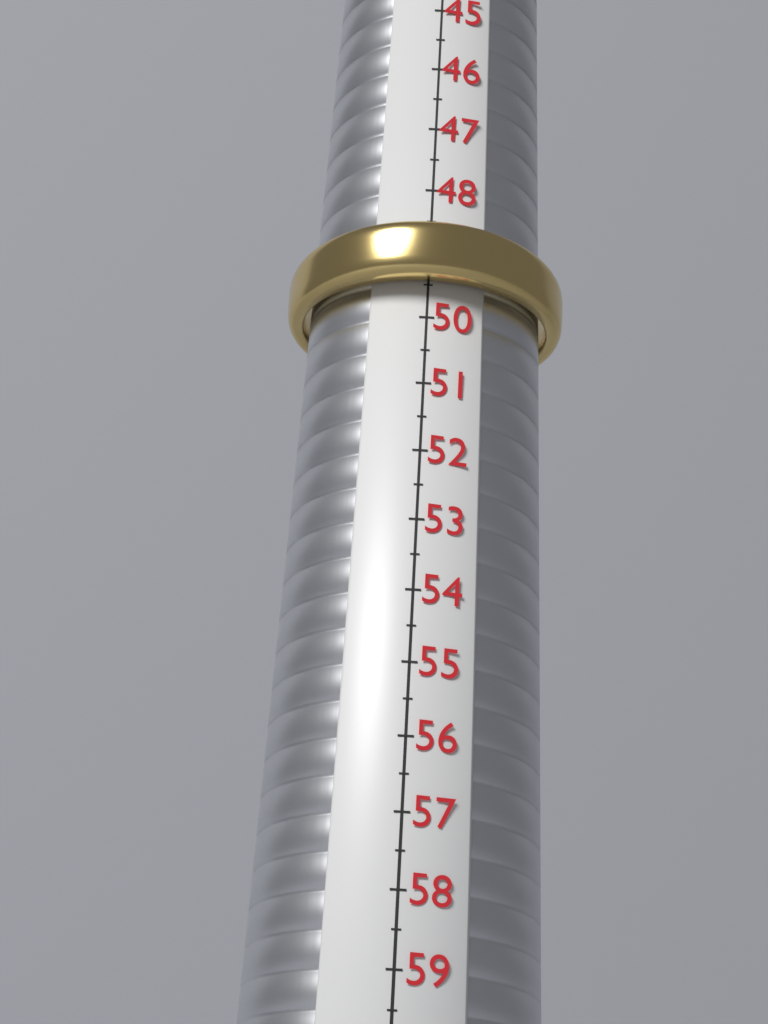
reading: 49.5 (no unit)
